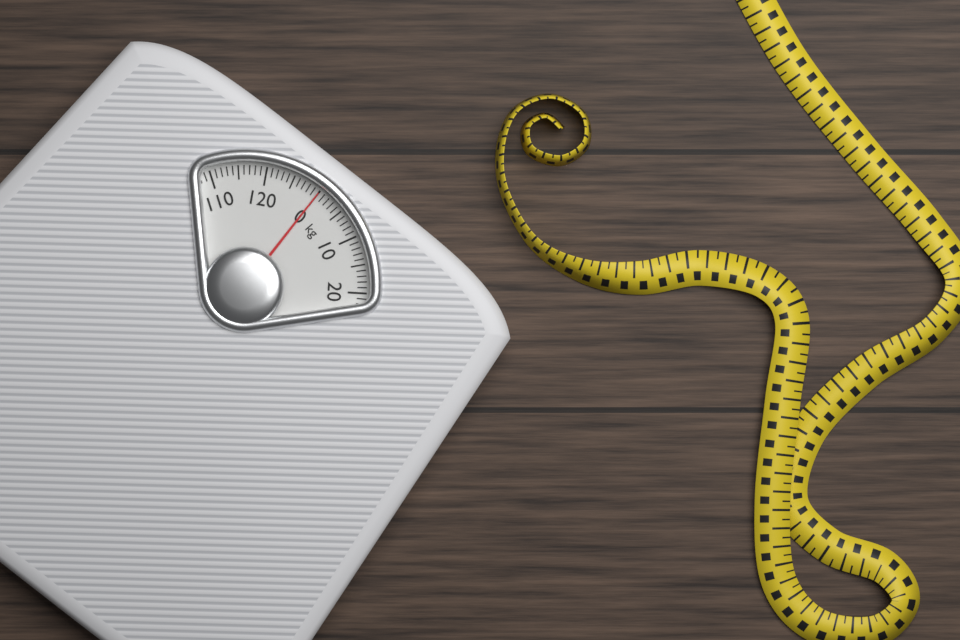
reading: 0 kg
